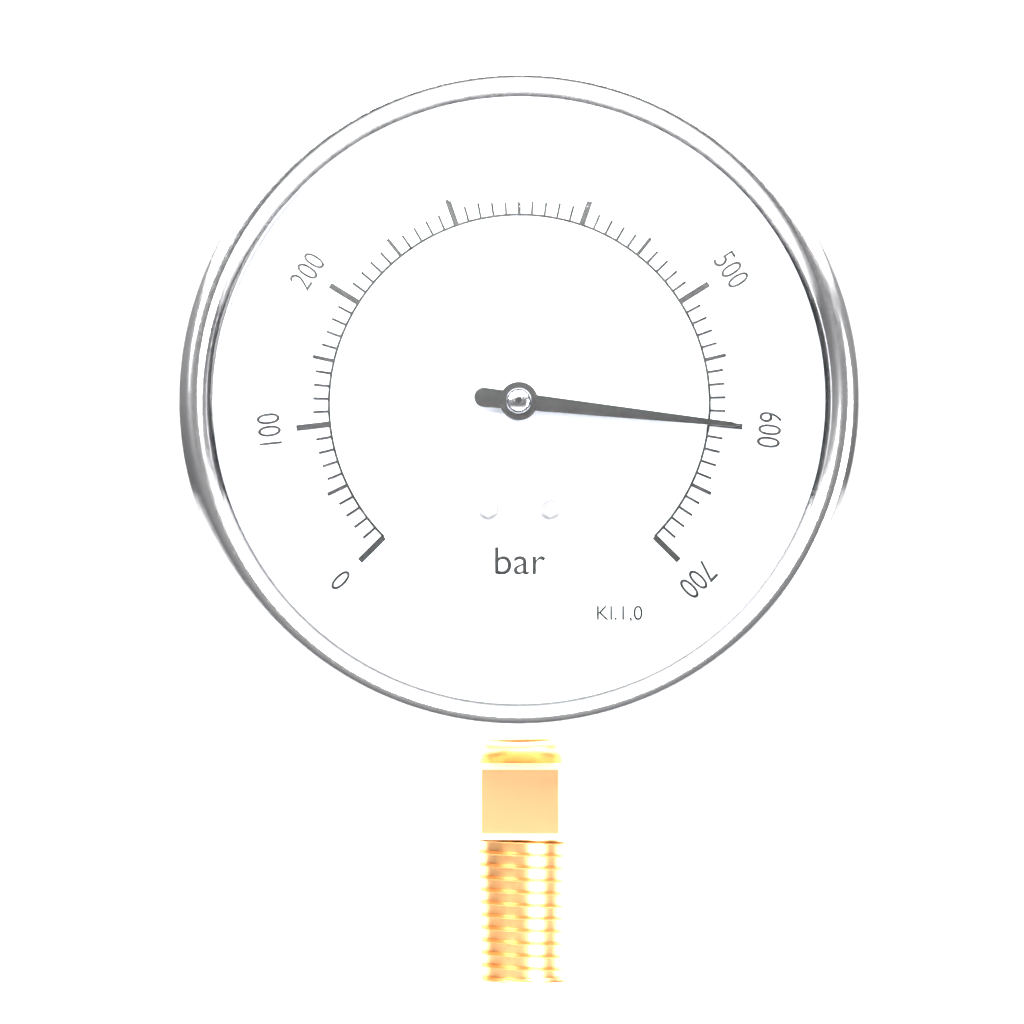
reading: 600 bar
